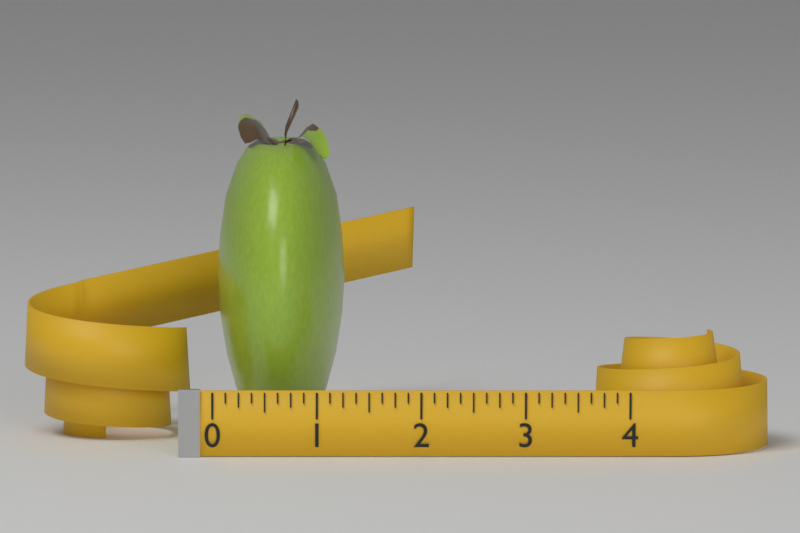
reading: 1.250 (no unit)
